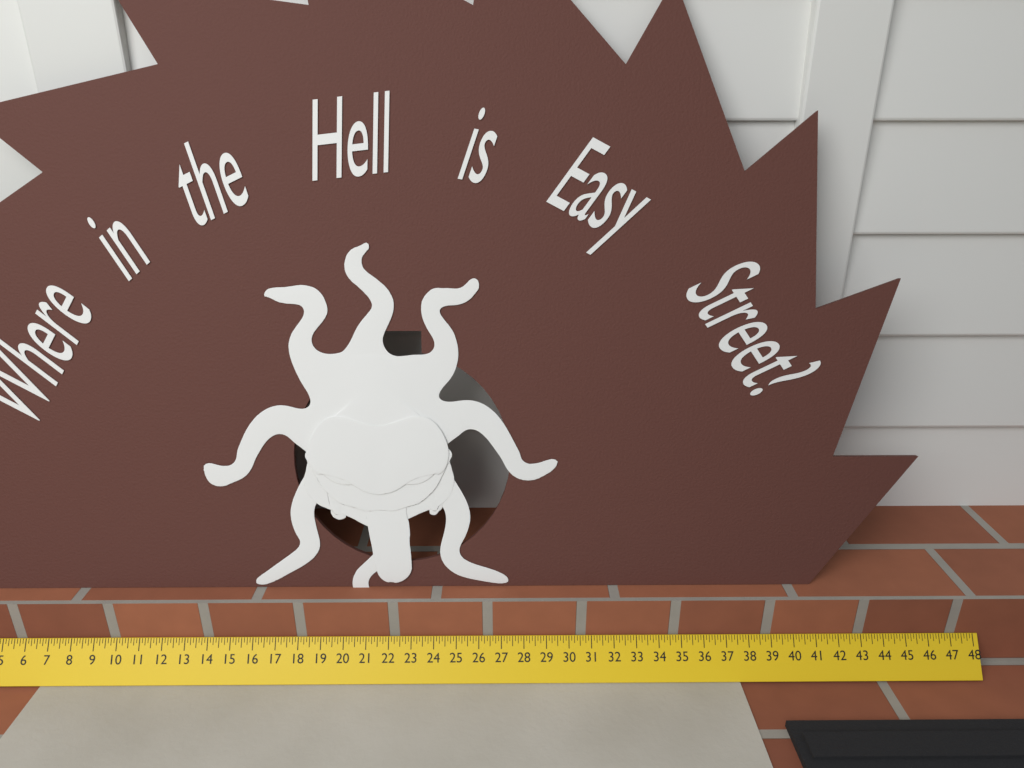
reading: 45.375 in
